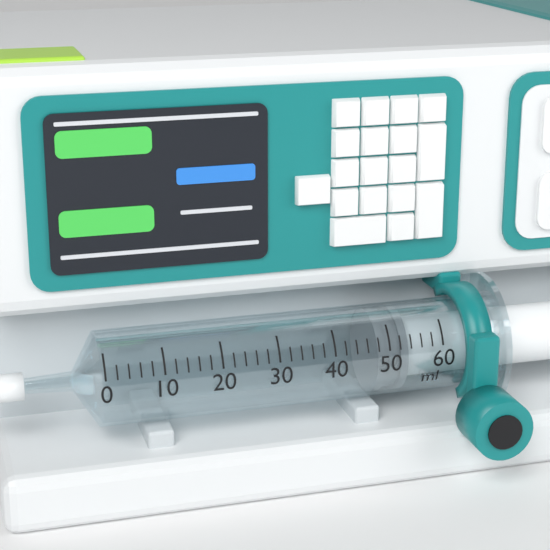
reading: 48 ml
